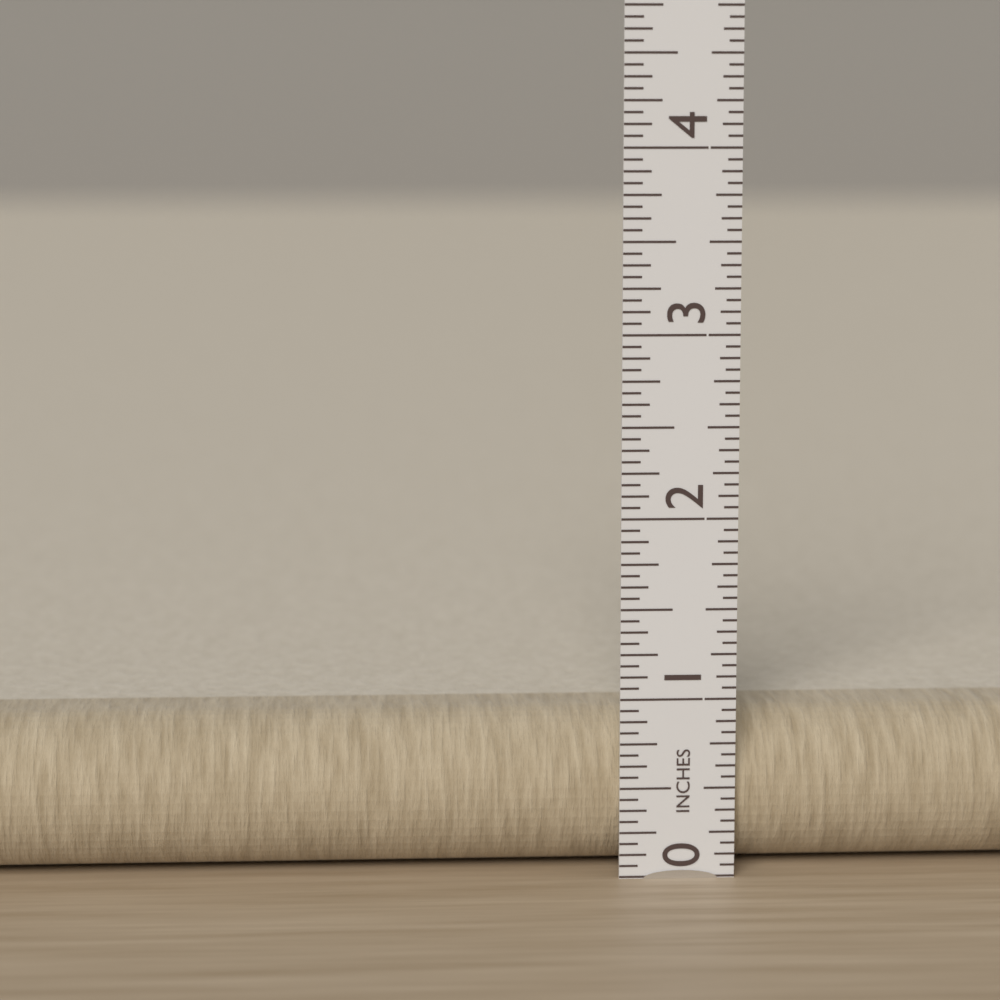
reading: 0.8750 in
